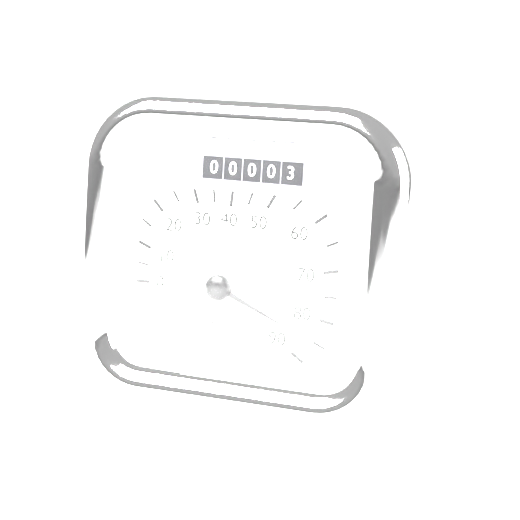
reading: 85 km/h
